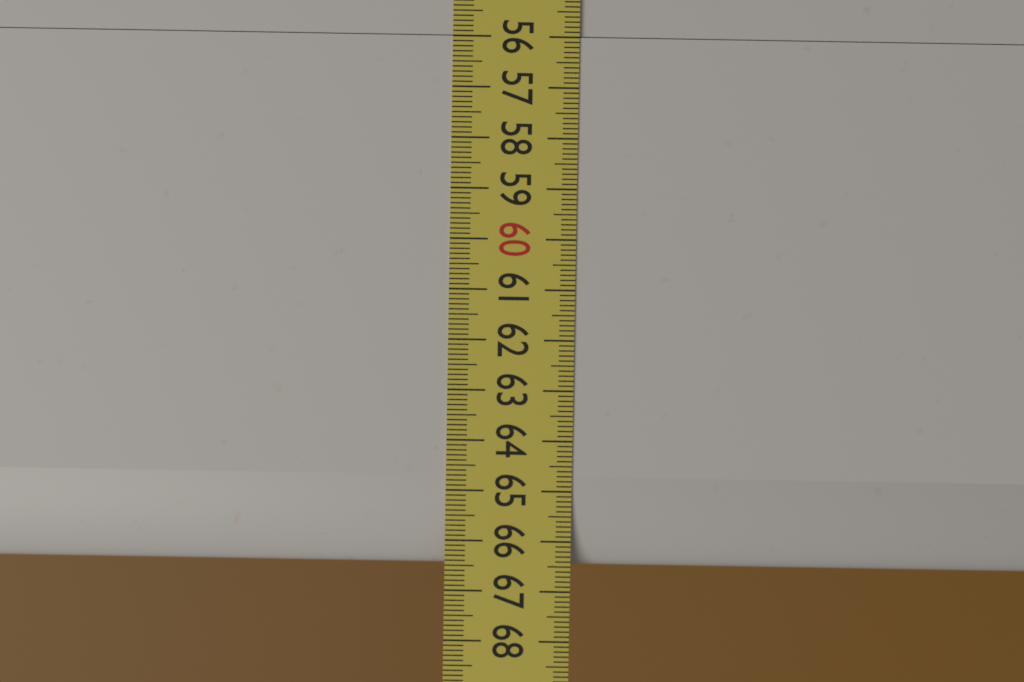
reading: 66.5 (no unit)
